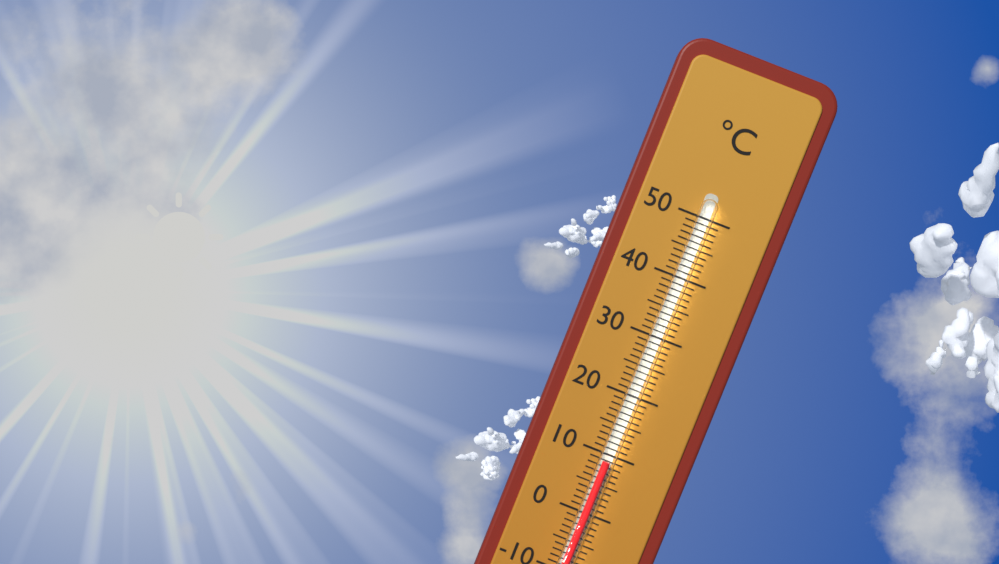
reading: 9 °C
